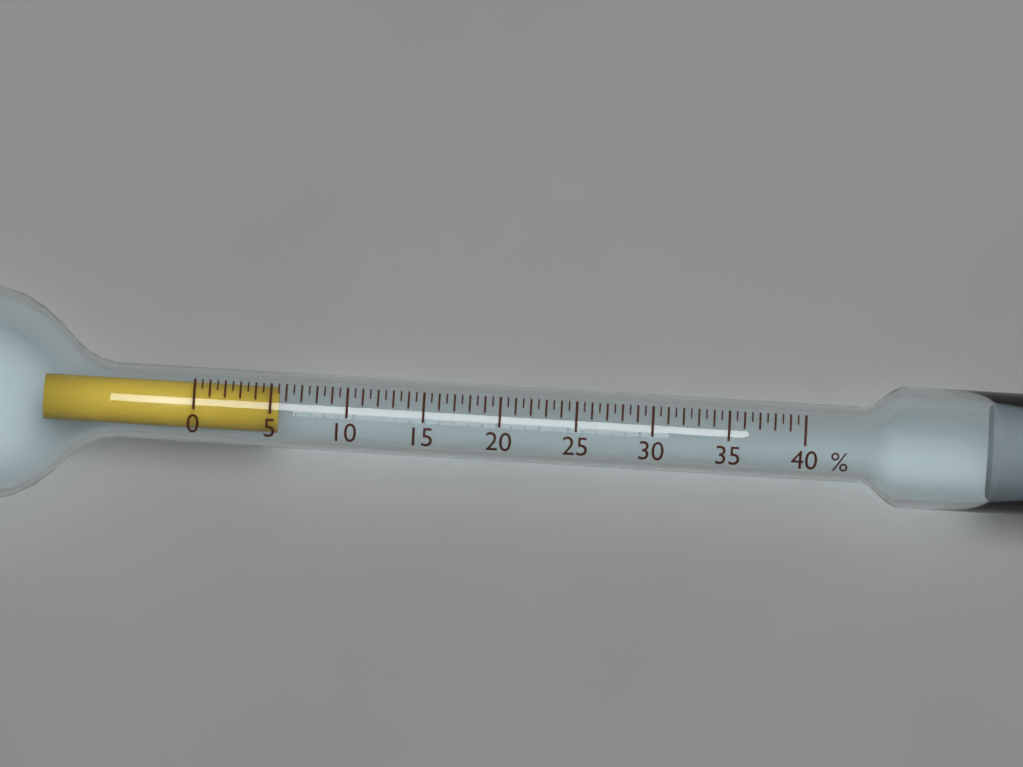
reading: 5.5 %
